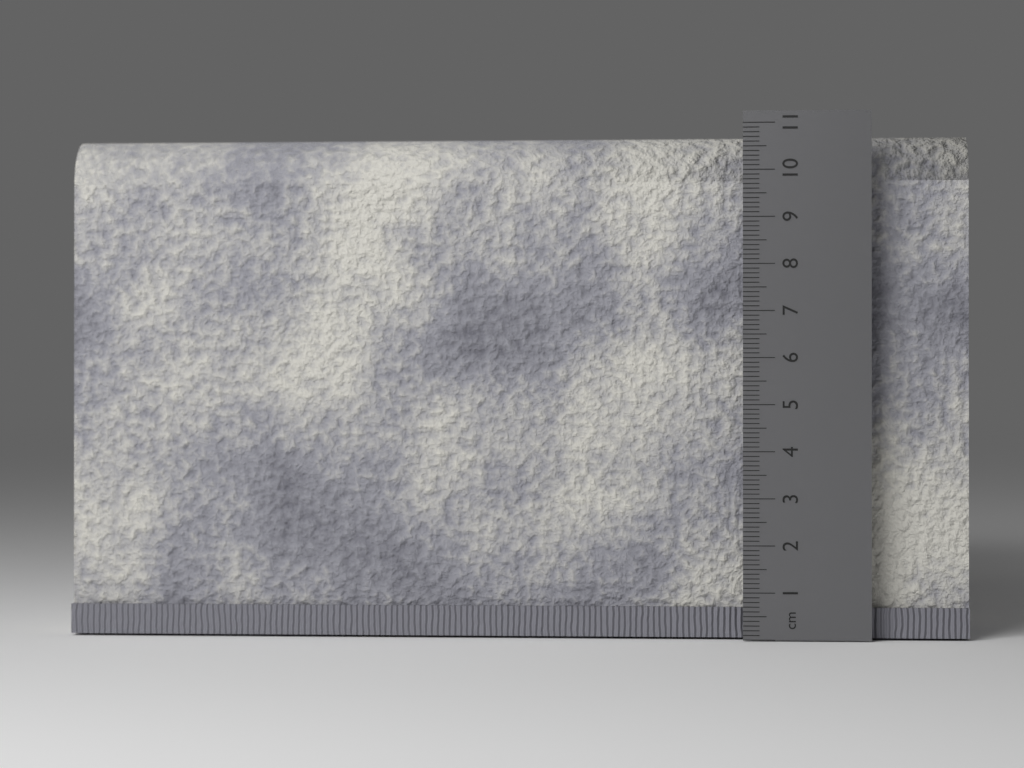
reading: 10.8 cm
